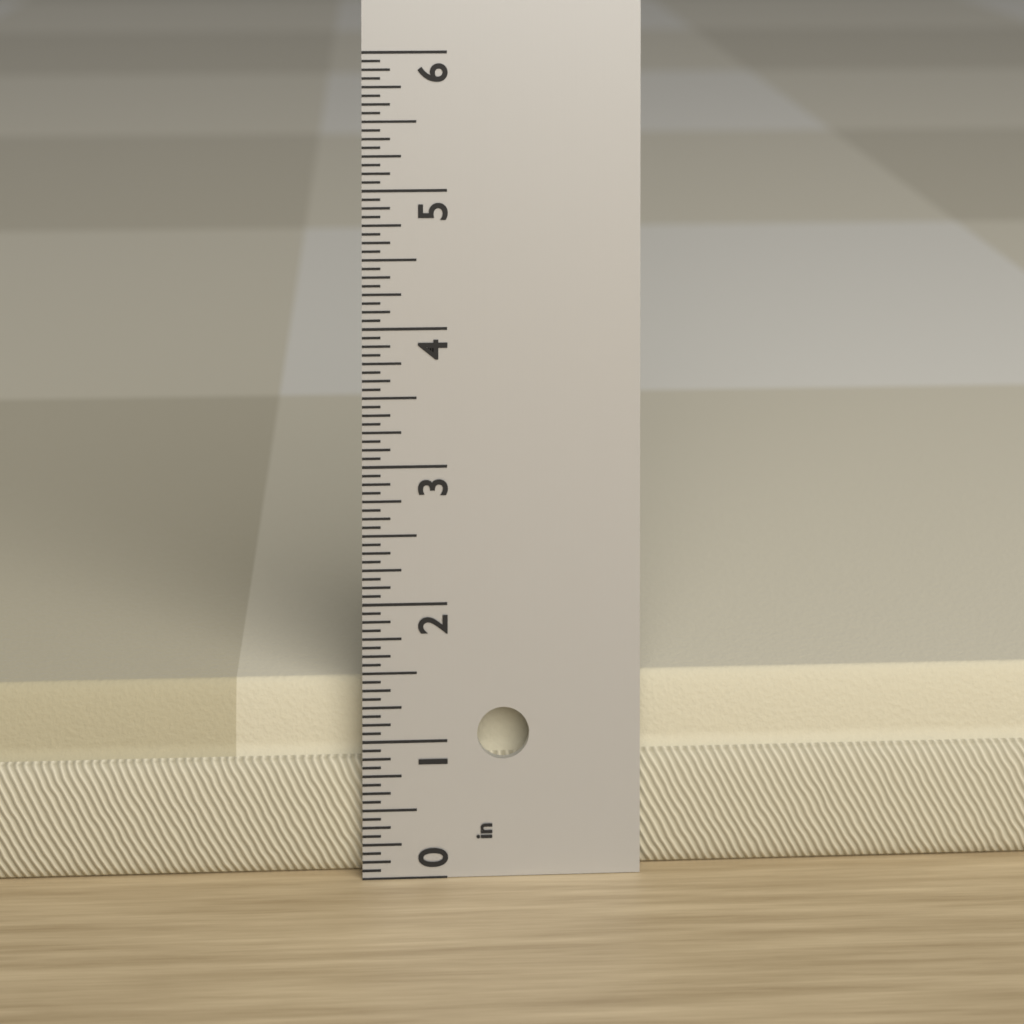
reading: 1.3750 in
